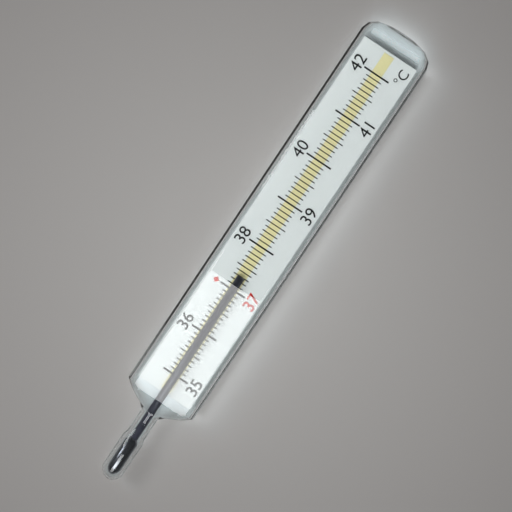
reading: 37.3 °C
